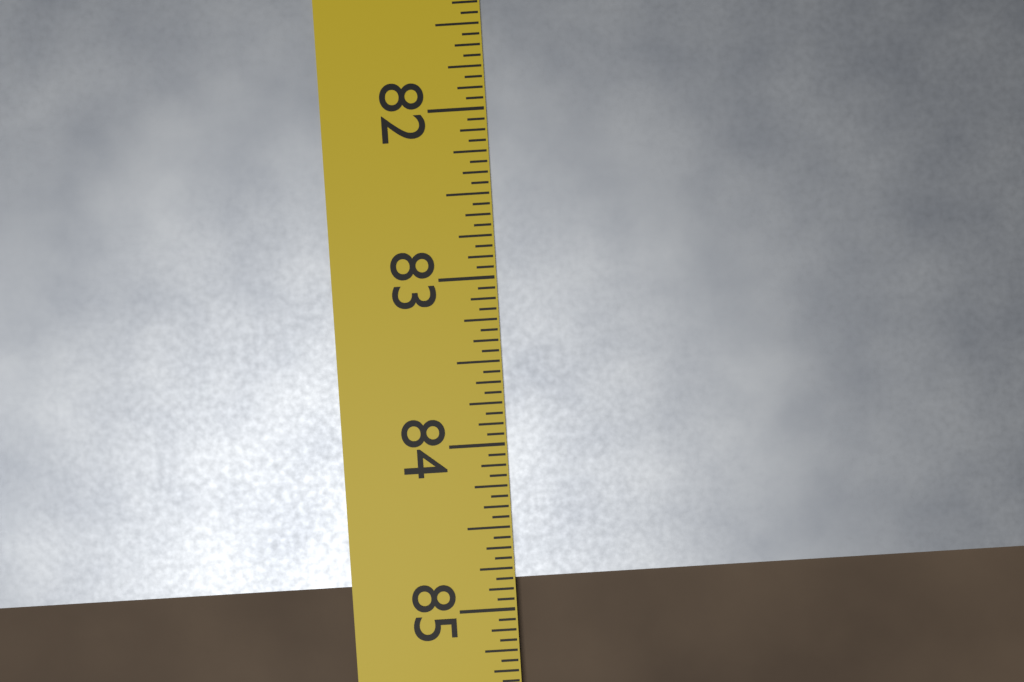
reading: 84.8125 in
